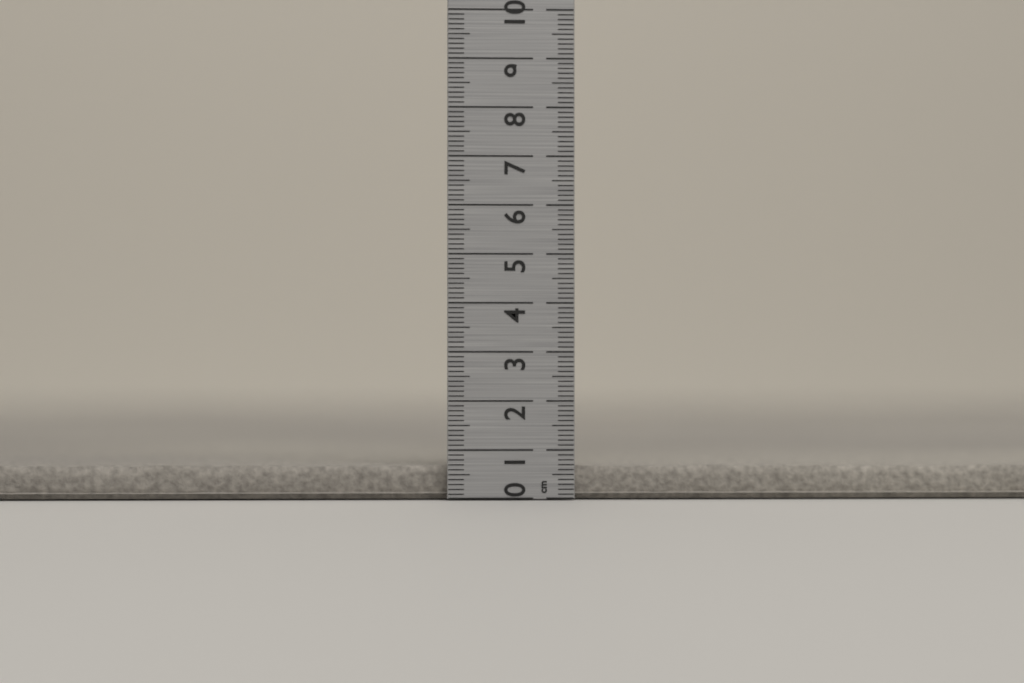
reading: 0.7 cm
